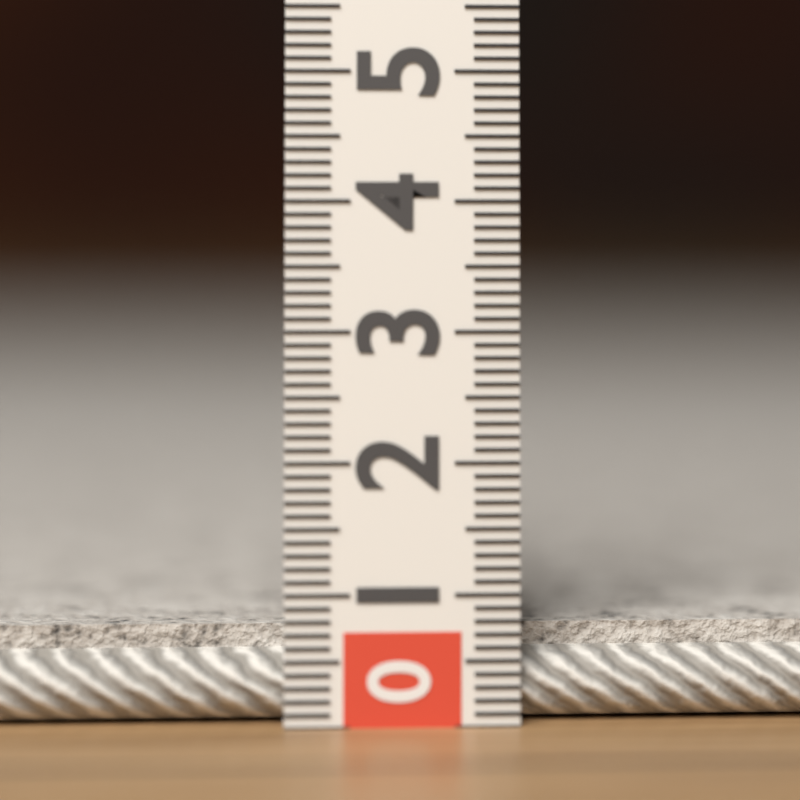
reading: 0.8 (no unit)
